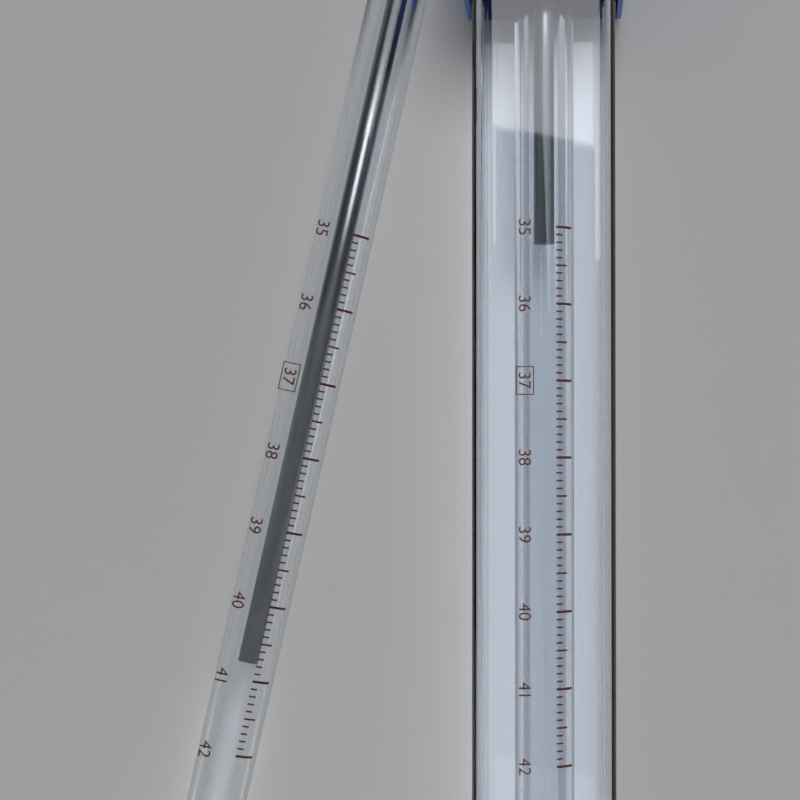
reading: 40.8 °C
